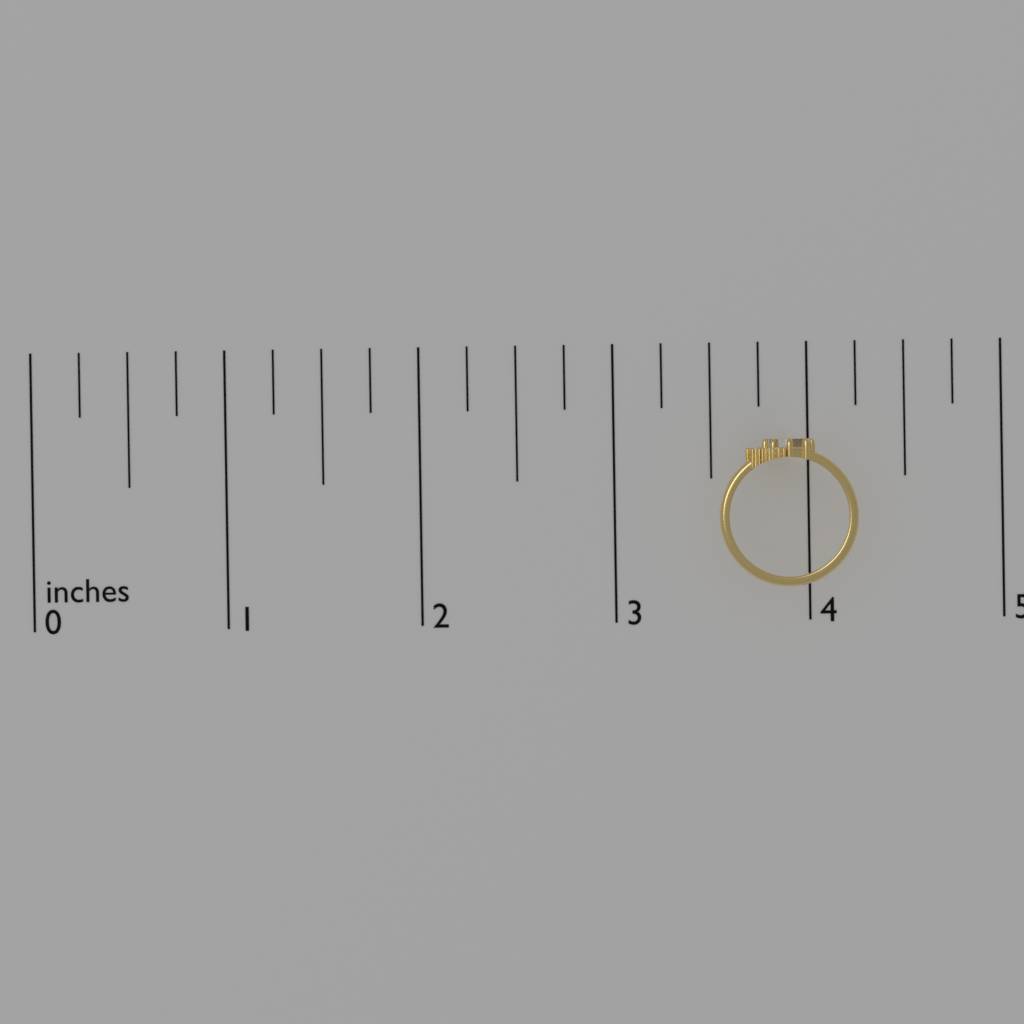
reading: 4.25 inches
